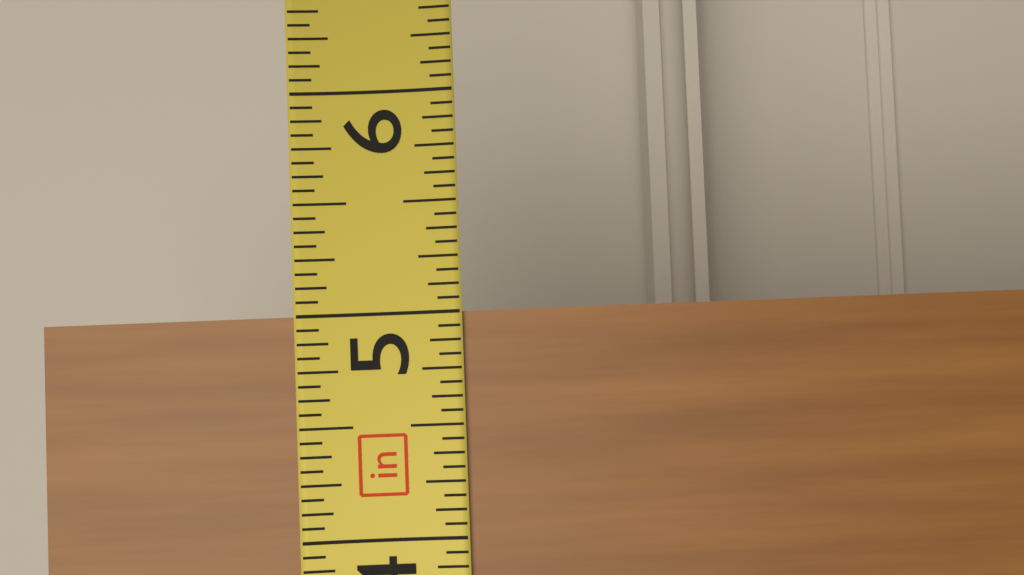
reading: 5.0000 in
